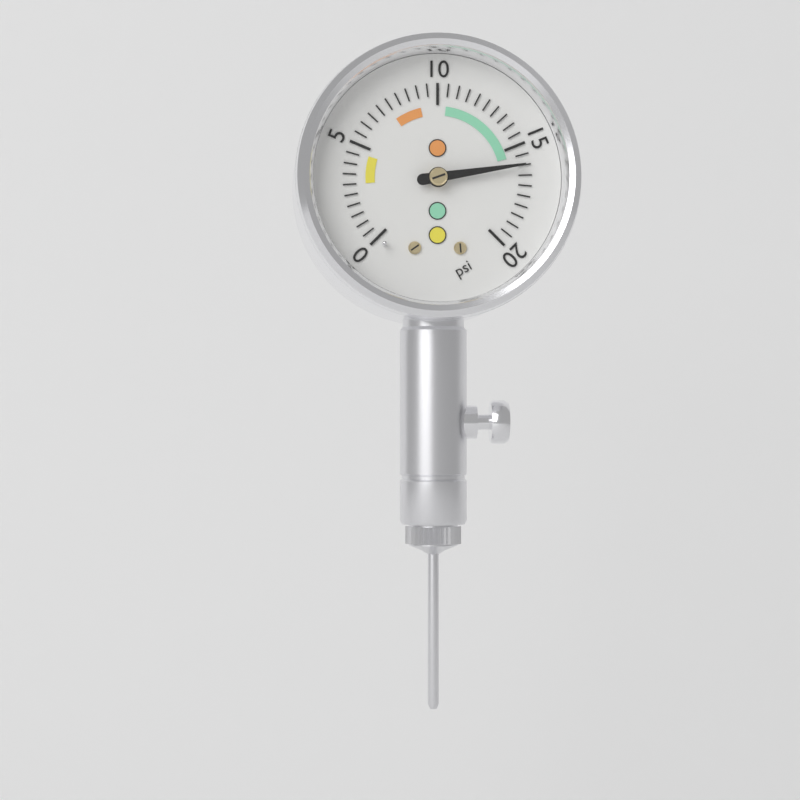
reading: 16.0 psi
